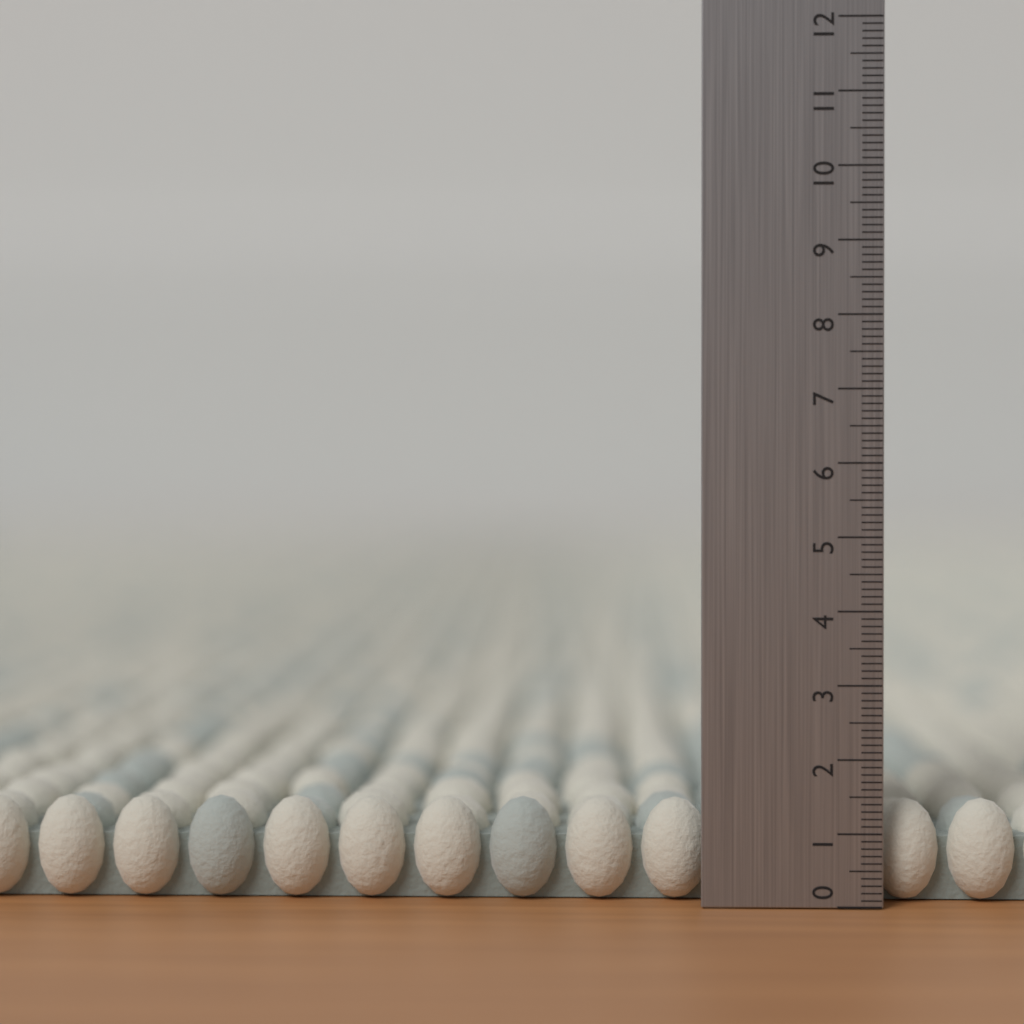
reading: 1.4 (no unit)
